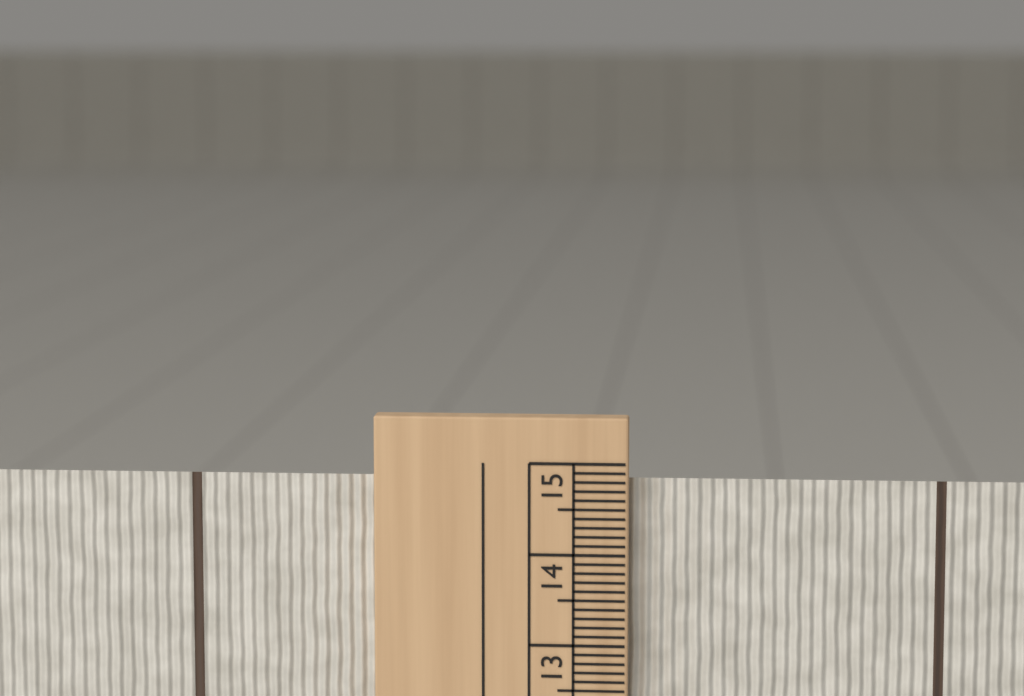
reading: 14.8 cm
